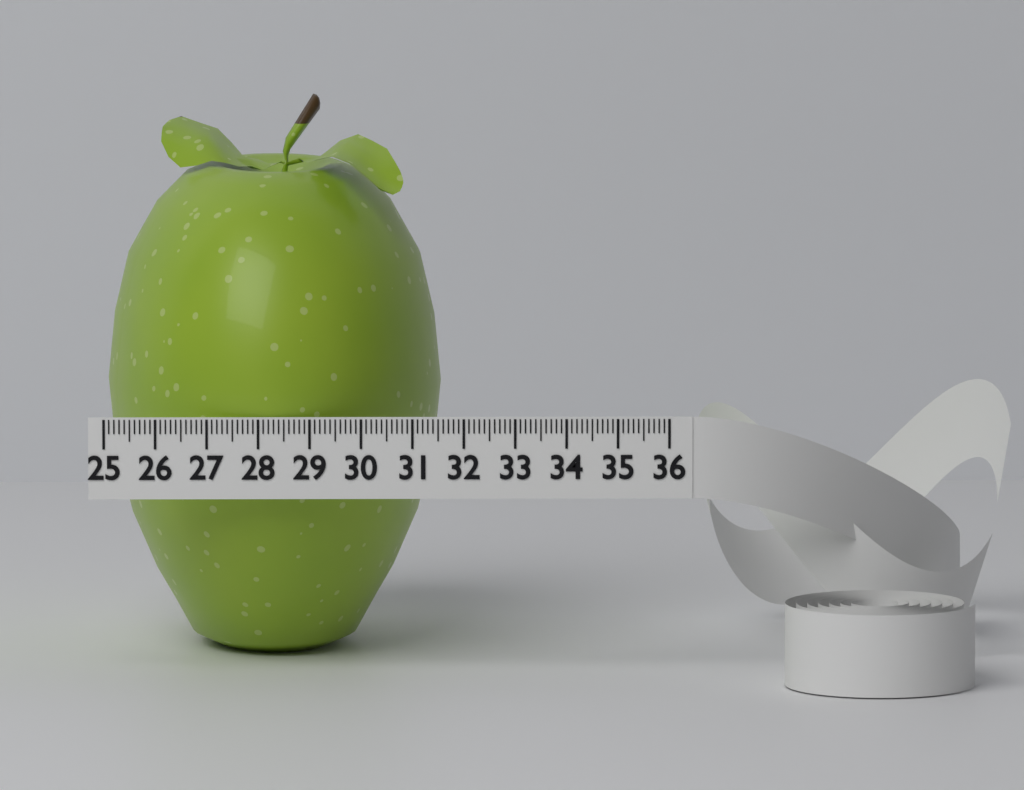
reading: 31.6 (no unit)
